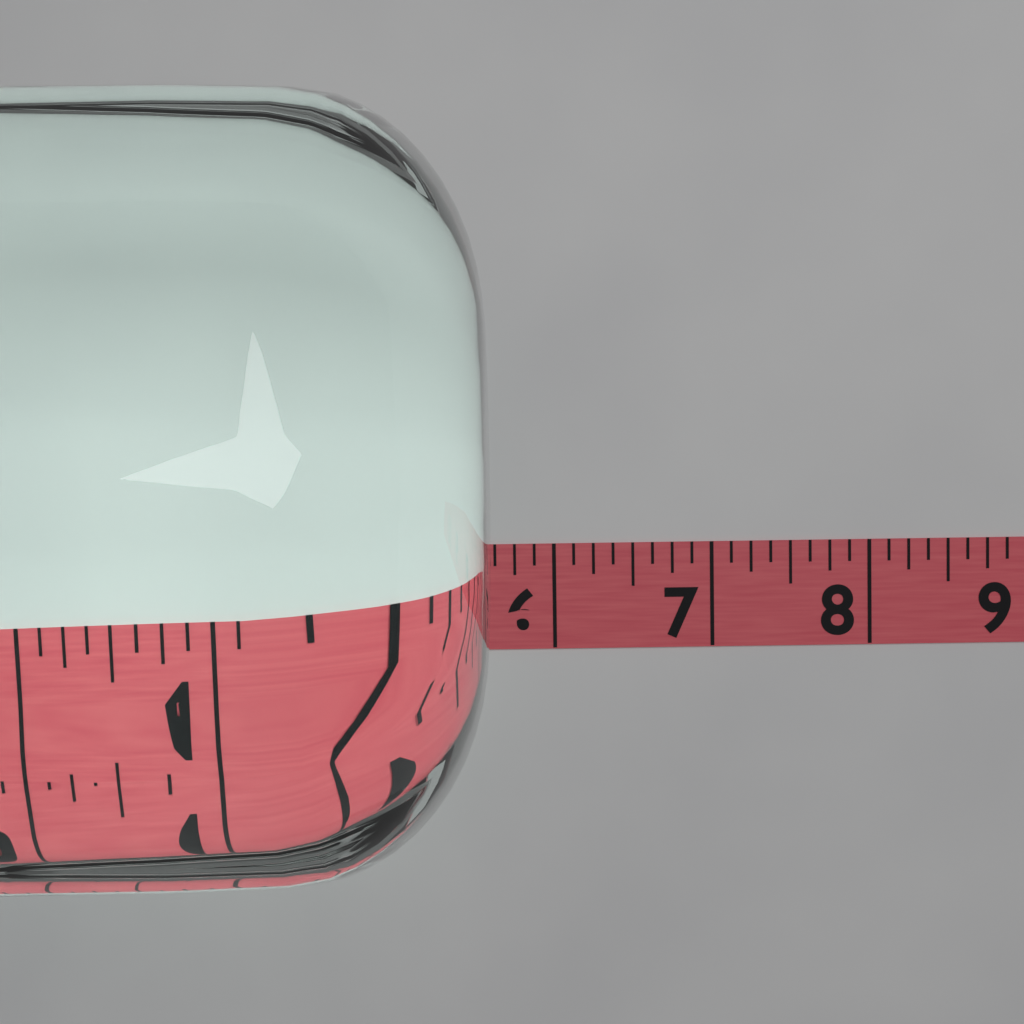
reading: 5.625 (no unit)
